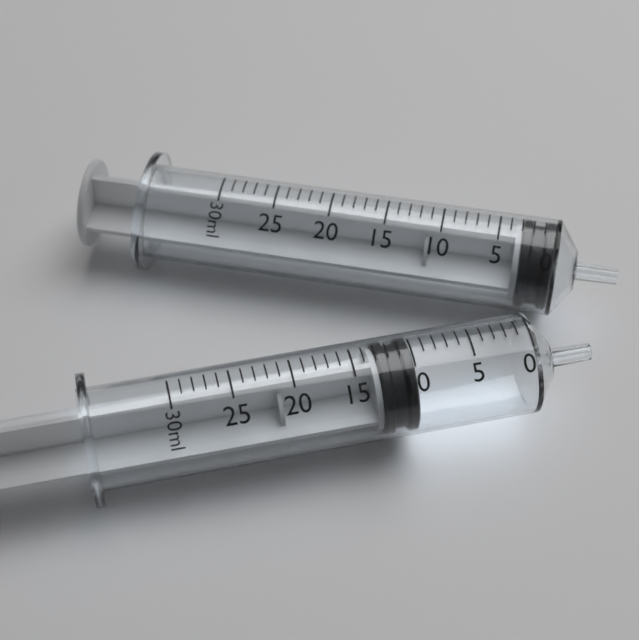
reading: 10 ml
